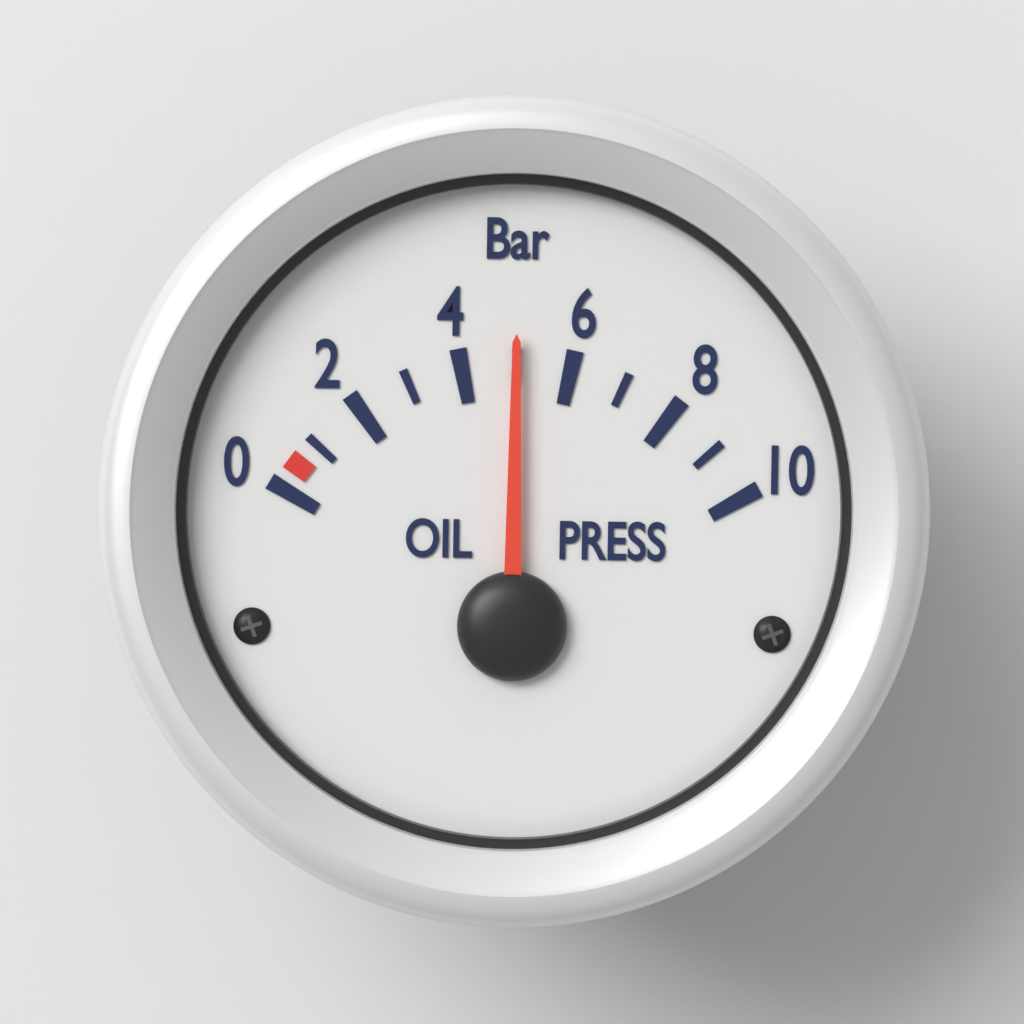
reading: 5 bar
